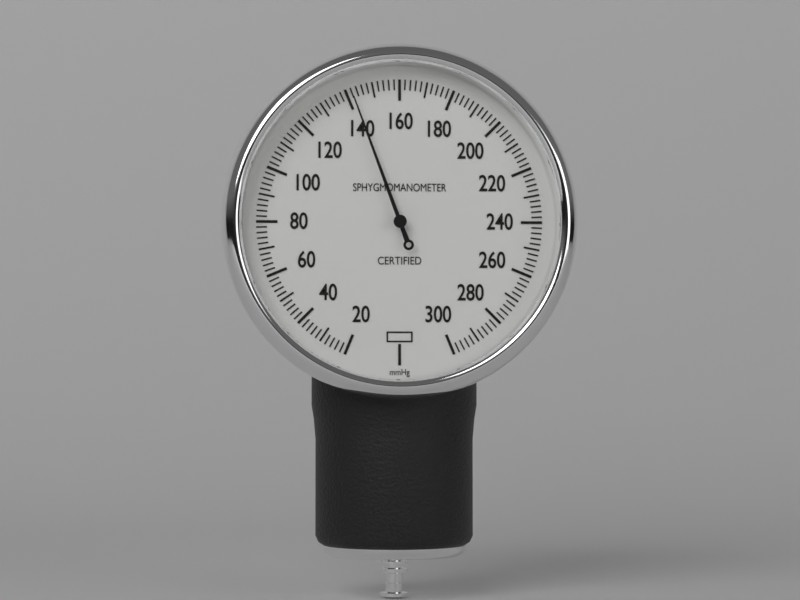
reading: 142 mmHg
